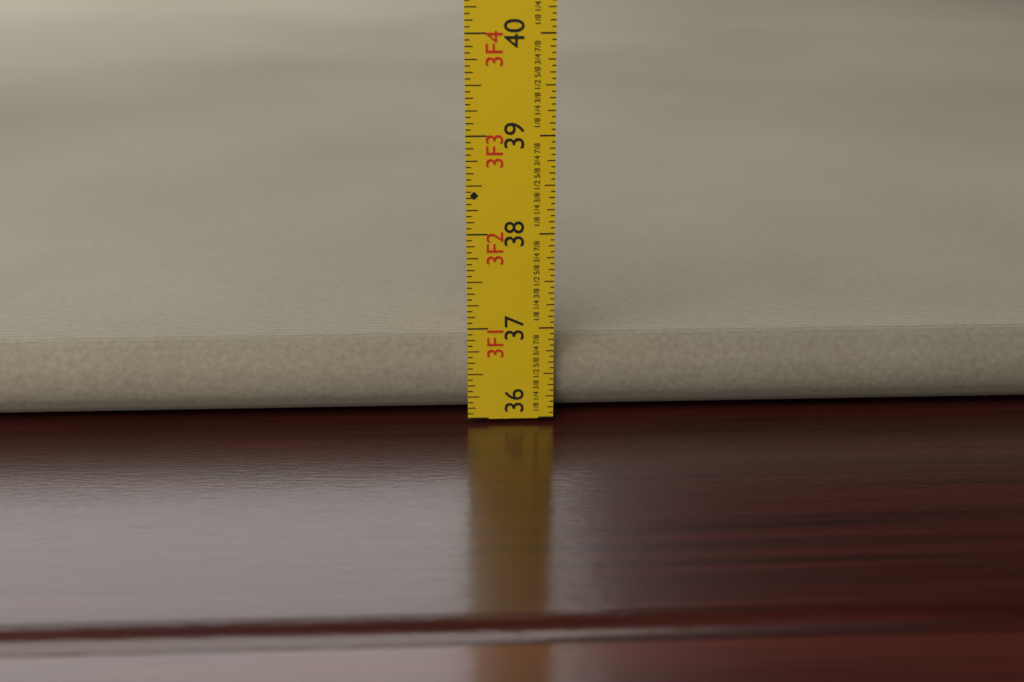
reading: 36.8125 in
